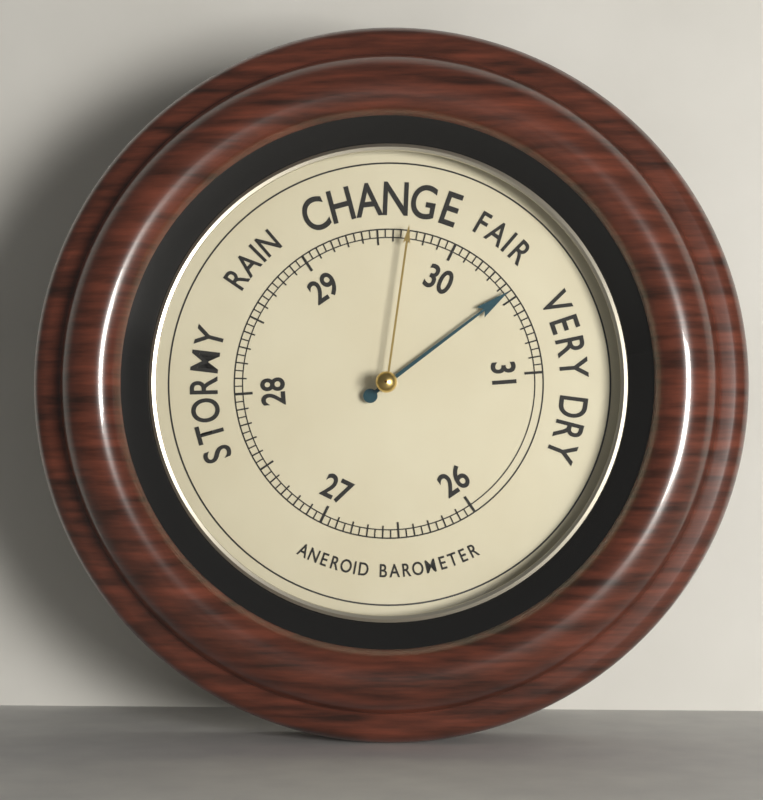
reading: 30.45 (no unit)
